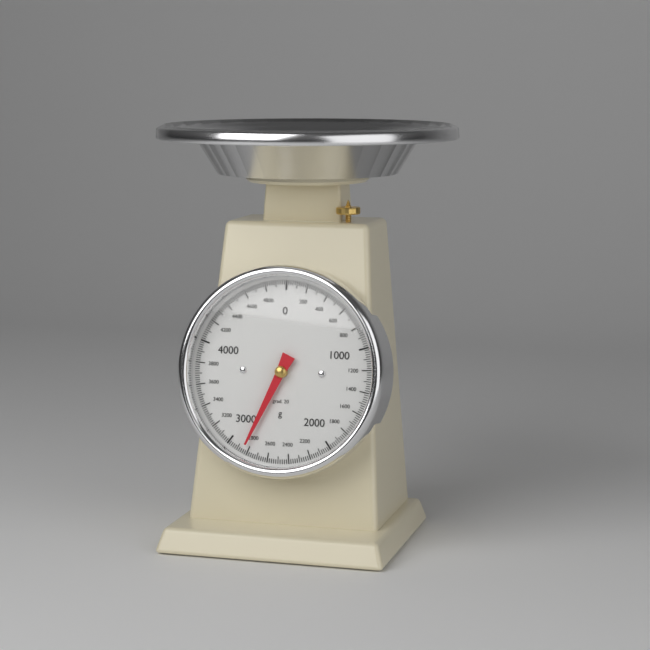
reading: 2840 g
